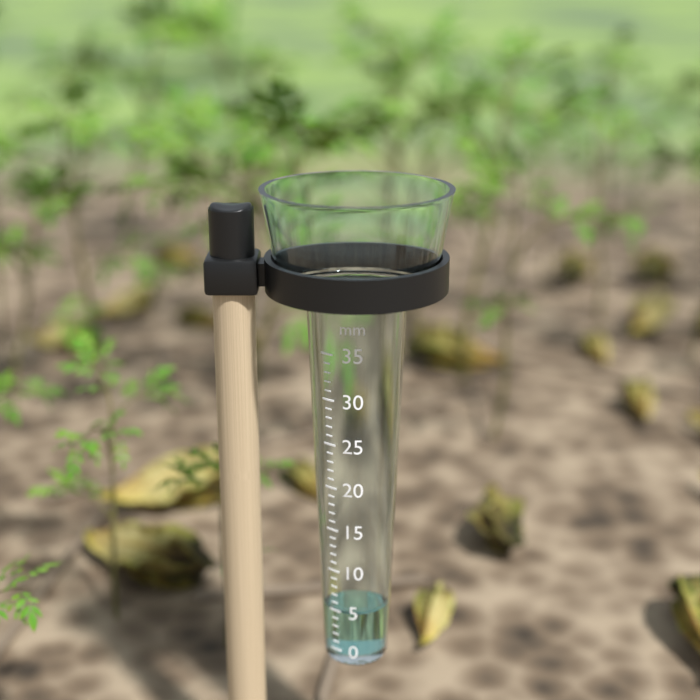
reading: 5 mm
